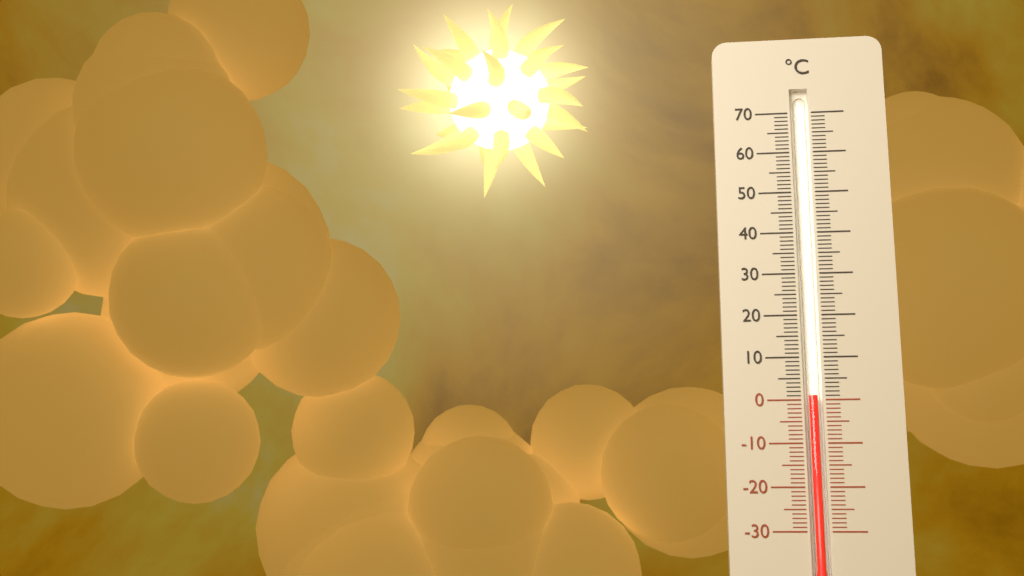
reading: 1 °C
